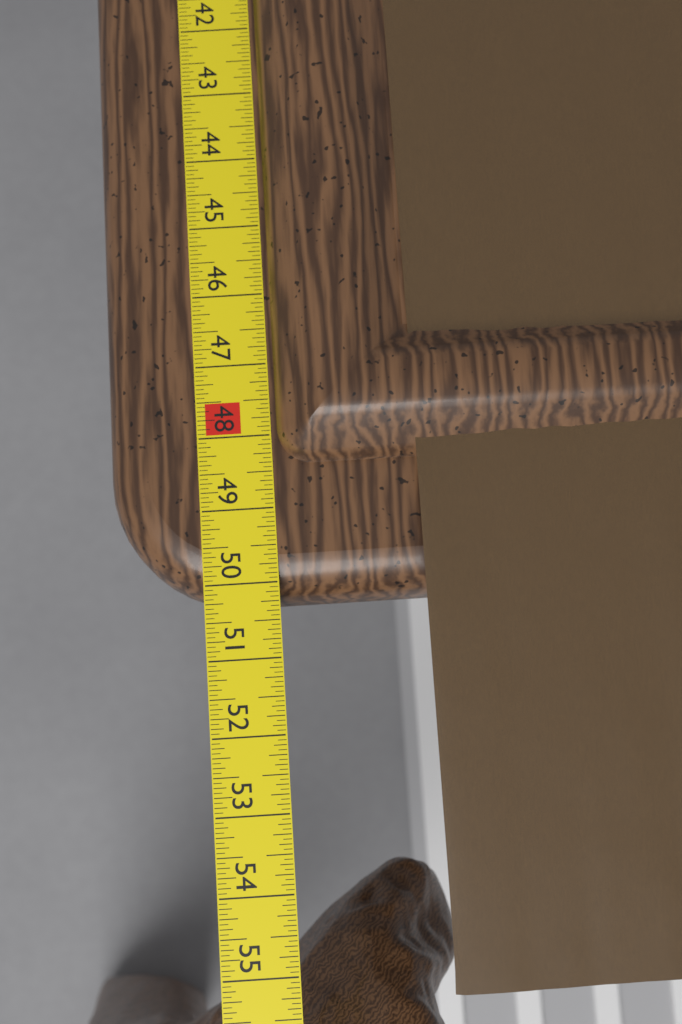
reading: 50.1875 in
